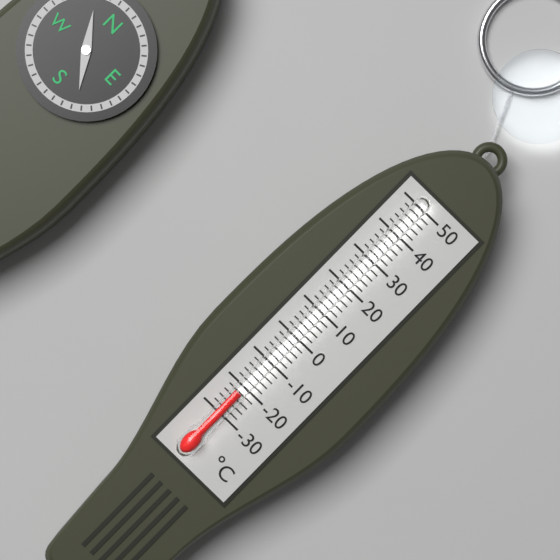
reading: -22 °C
